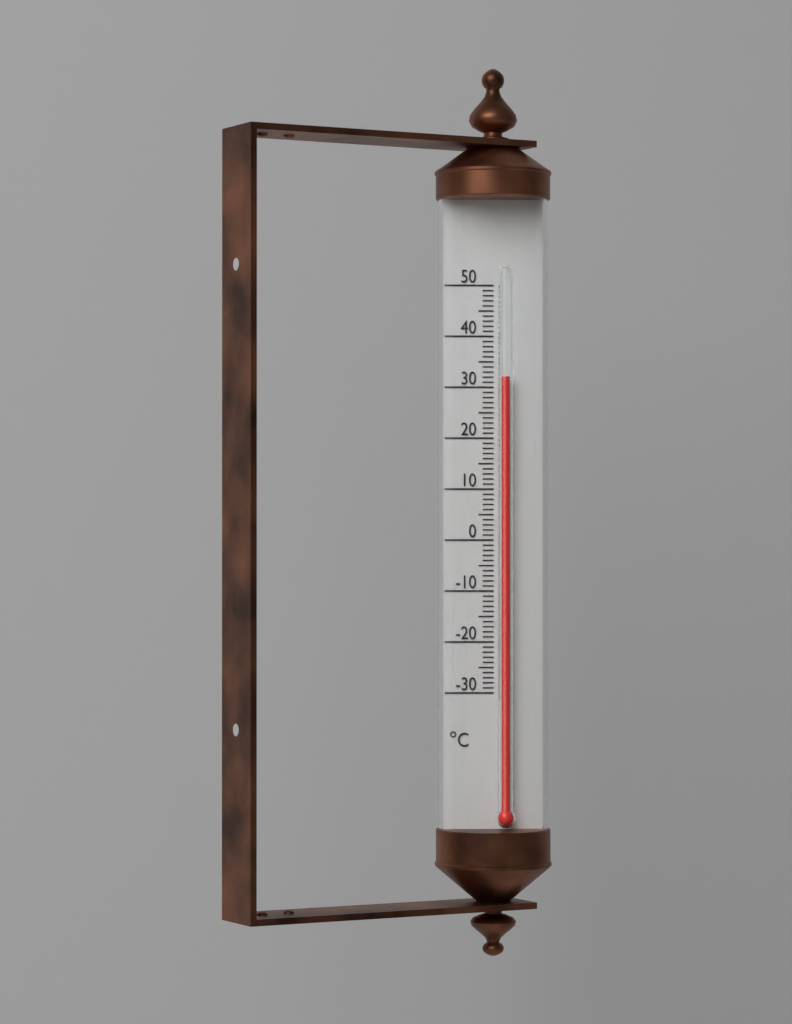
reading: 32 °C
